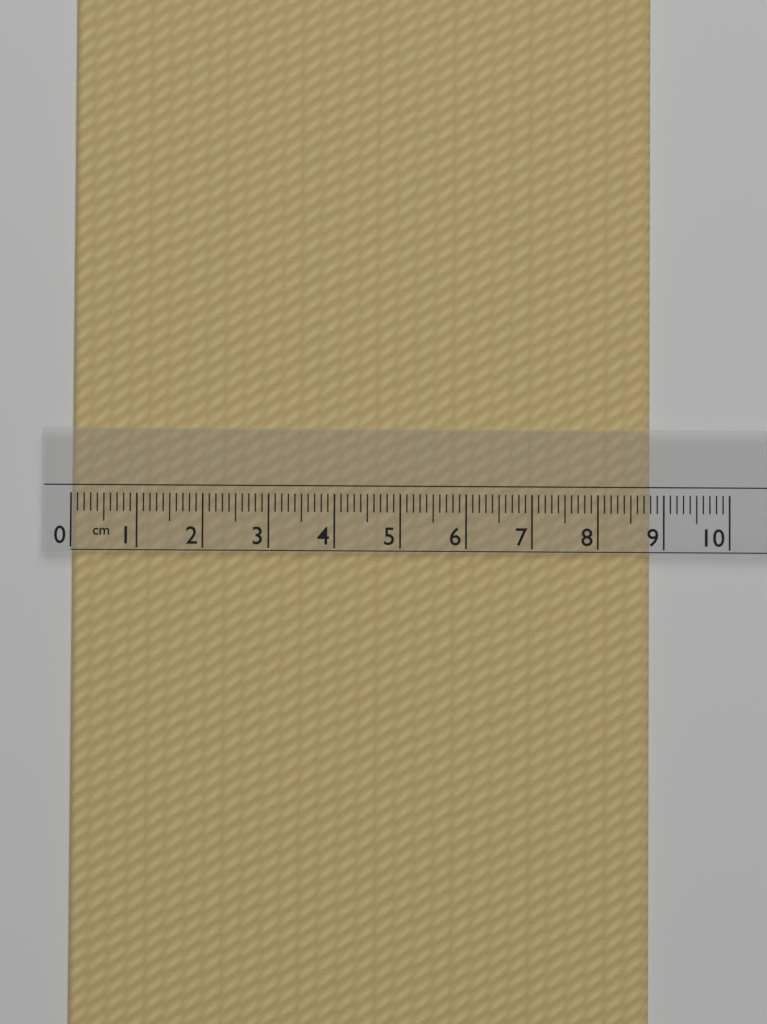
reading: 8.8 cm
